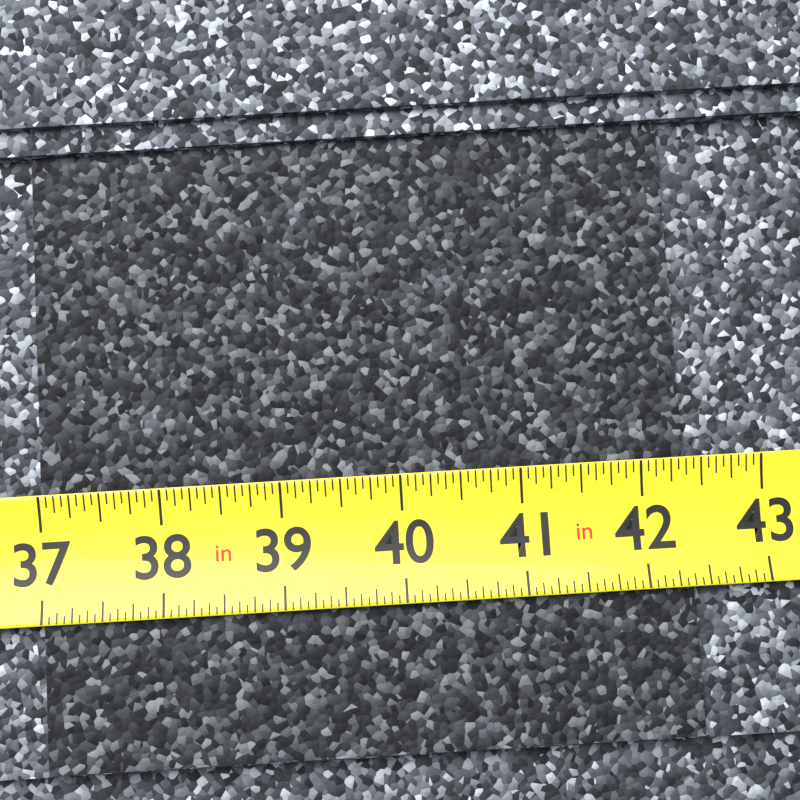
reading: 42.3750 in
